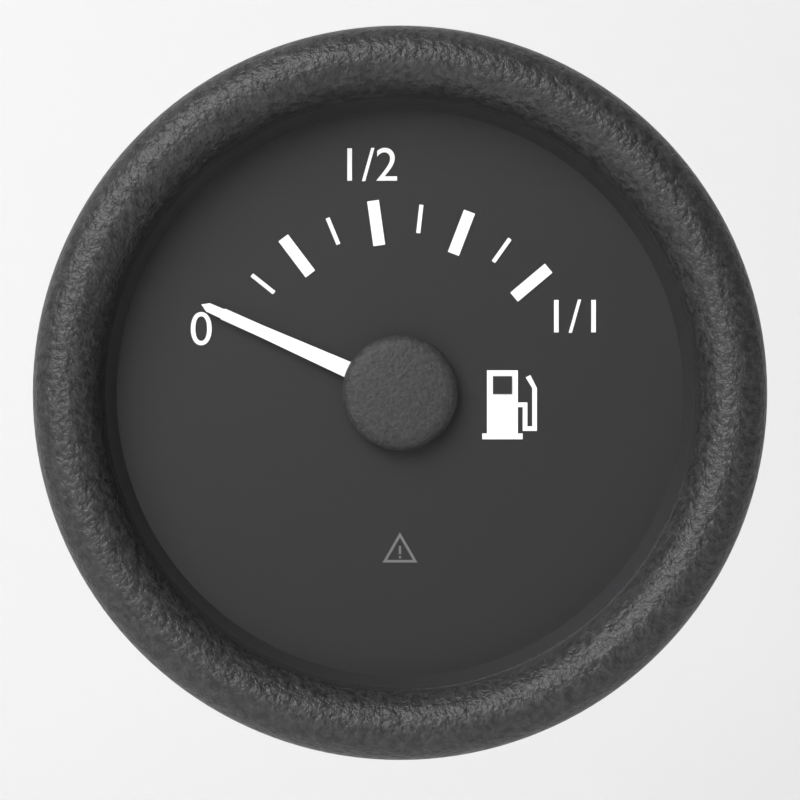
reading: 0.000 (no unit)
